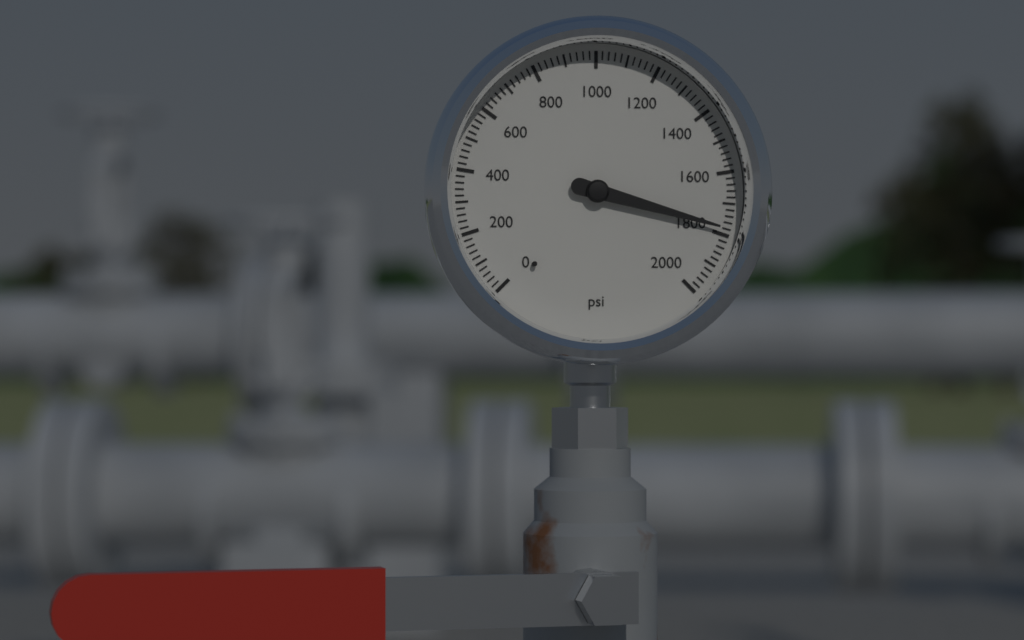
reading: 1780 psi
